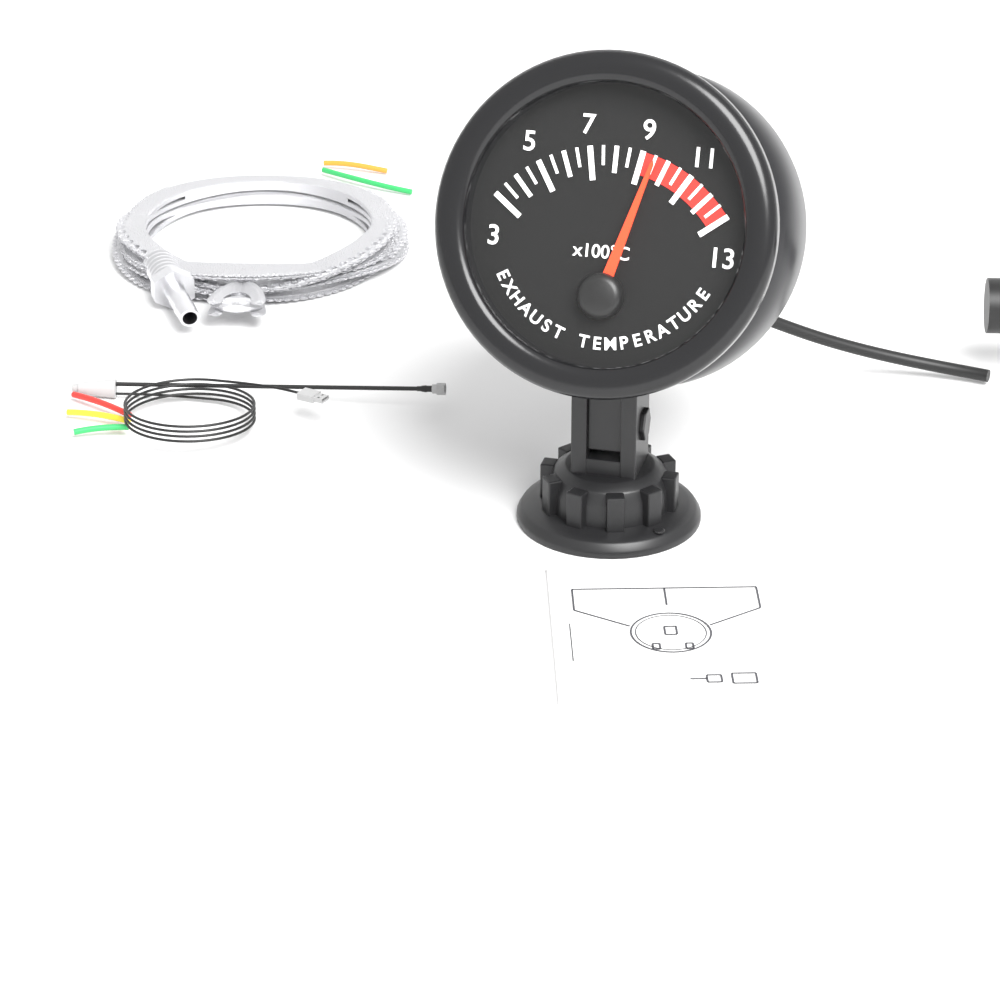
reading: 950 °C
